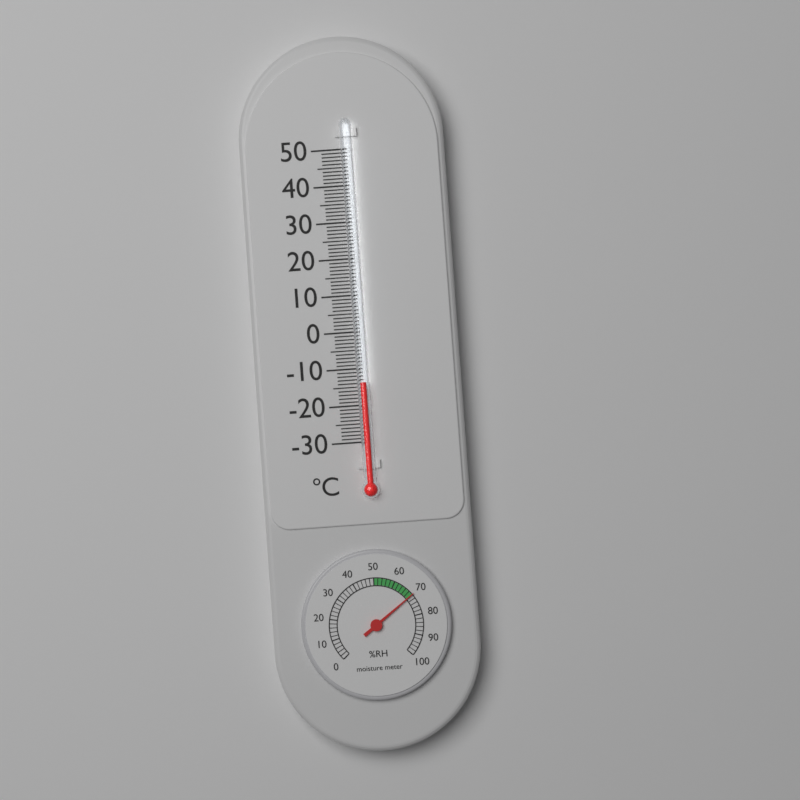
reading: -14 °C
